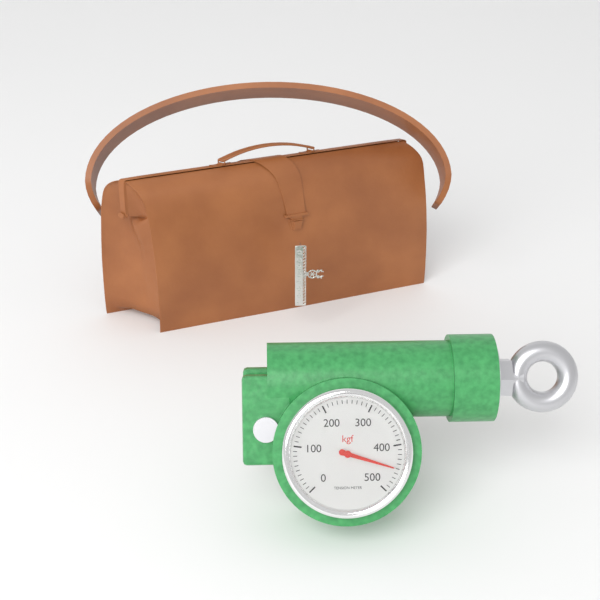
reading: 450 kgf
